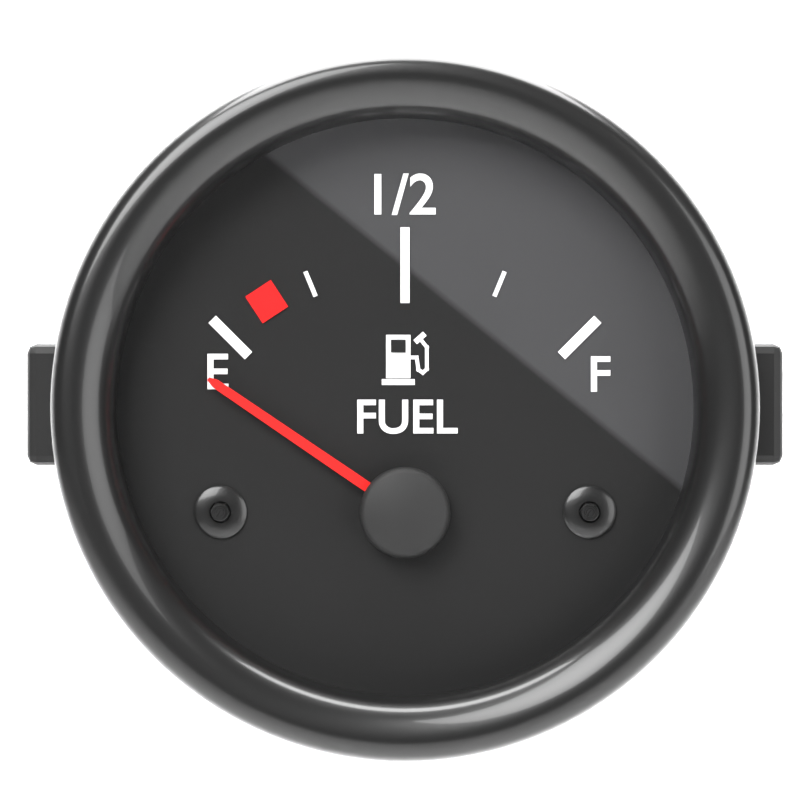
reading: -0.12 (no unit)
